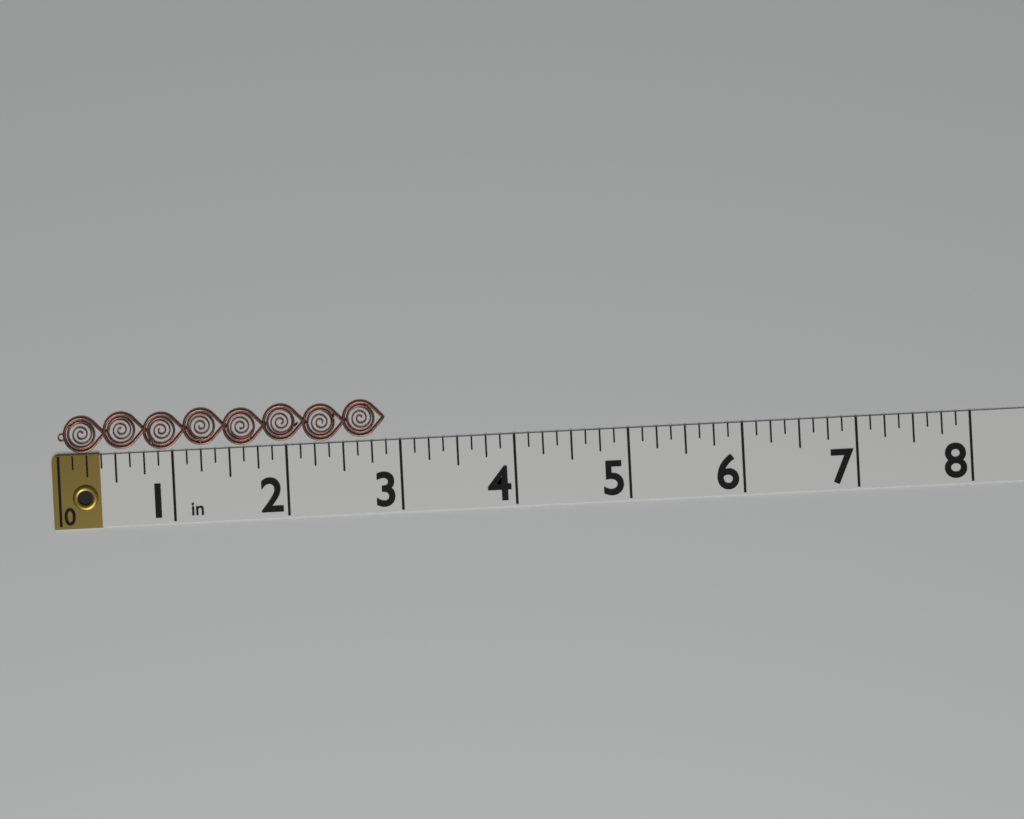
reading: 2.875 in
